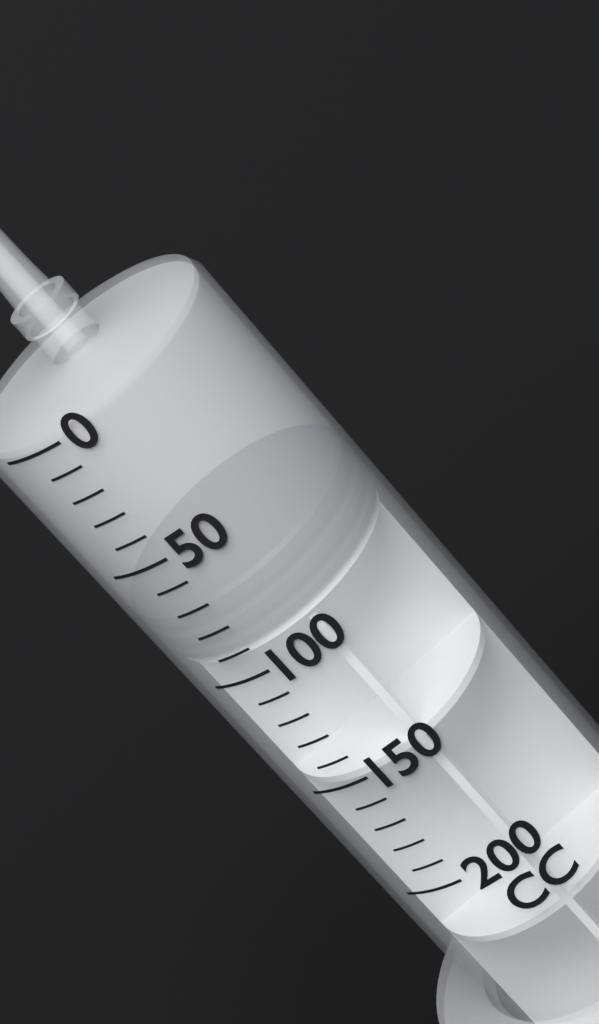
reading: 70 cc
